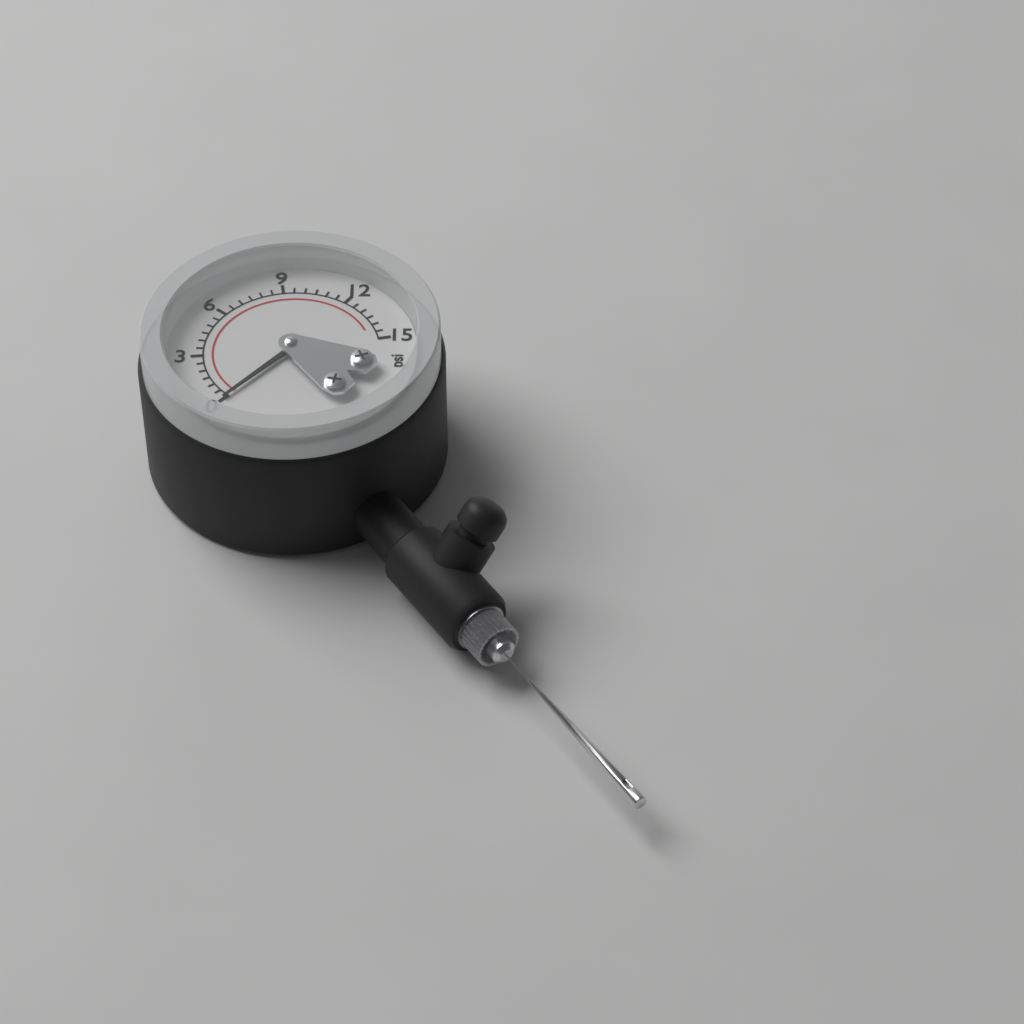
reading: 0.0 psi
